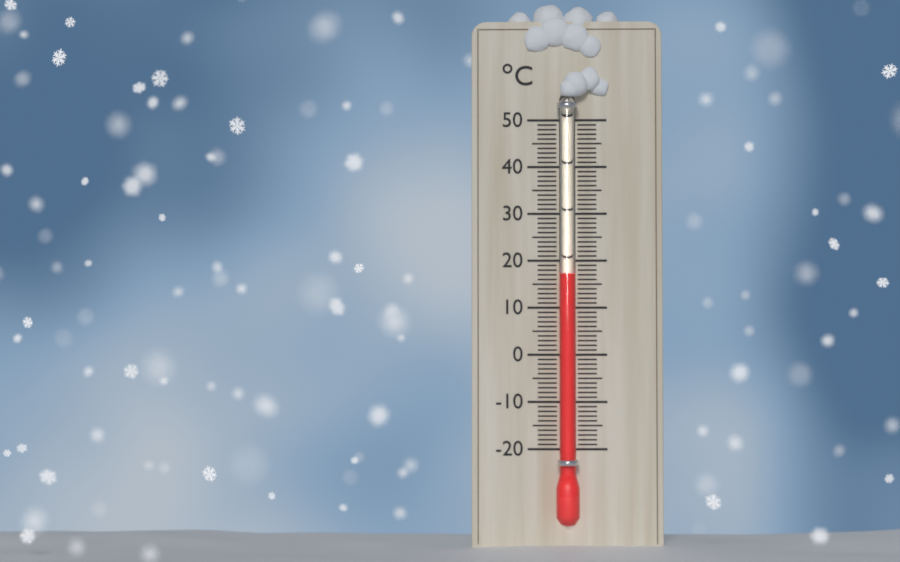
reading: 17 °C
